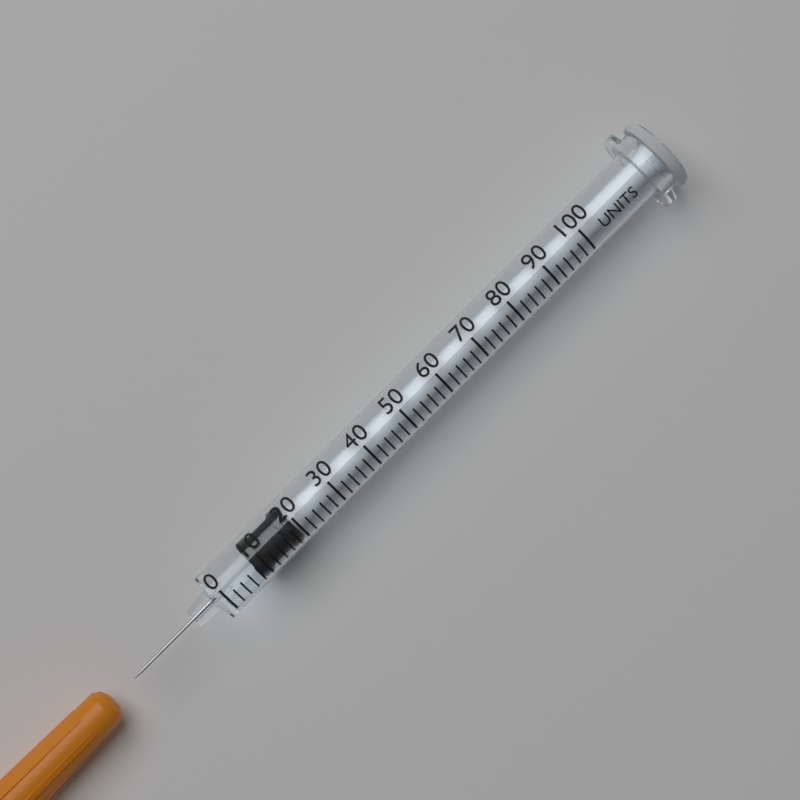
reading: 8 units
